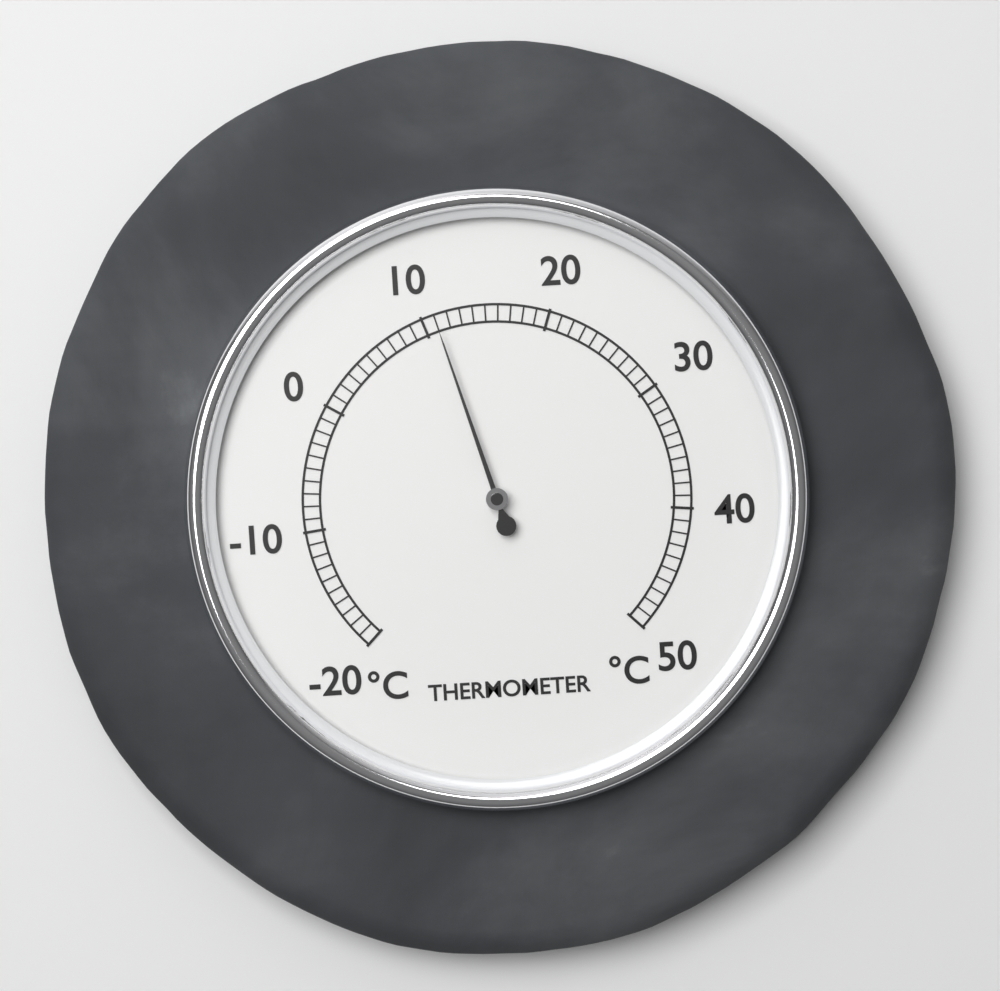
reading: 11 °C
